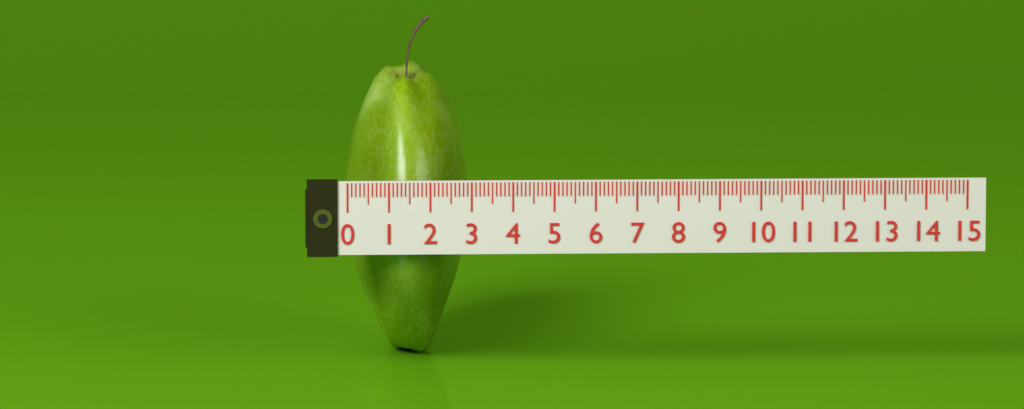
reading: 3.0 (no unit)
